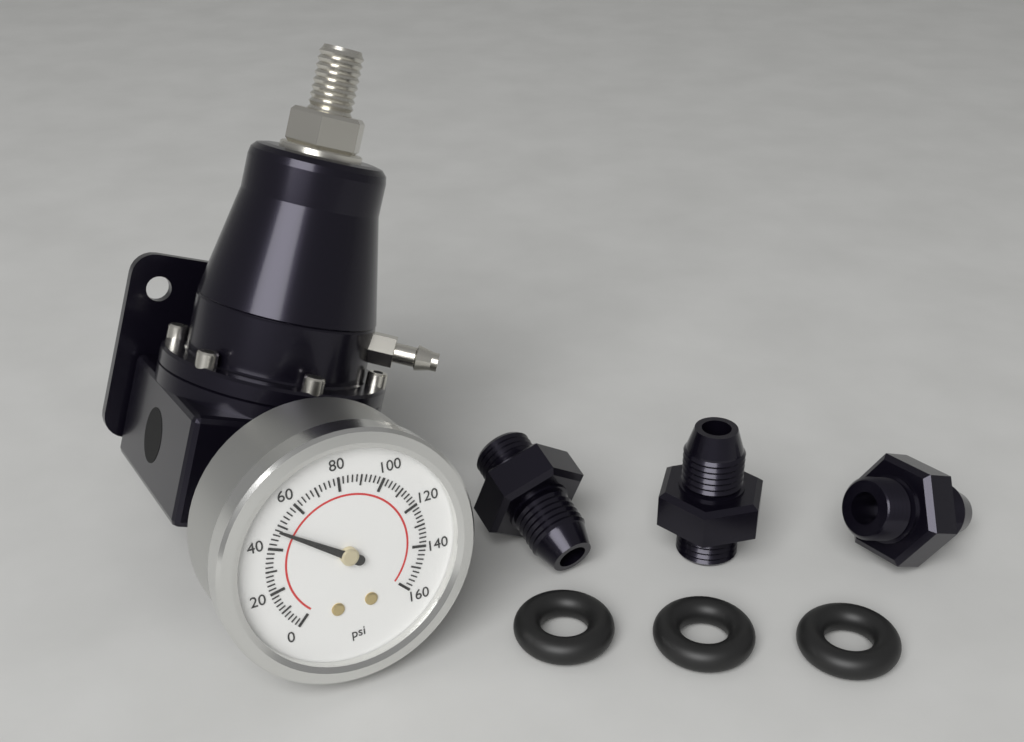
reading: 48 psi
